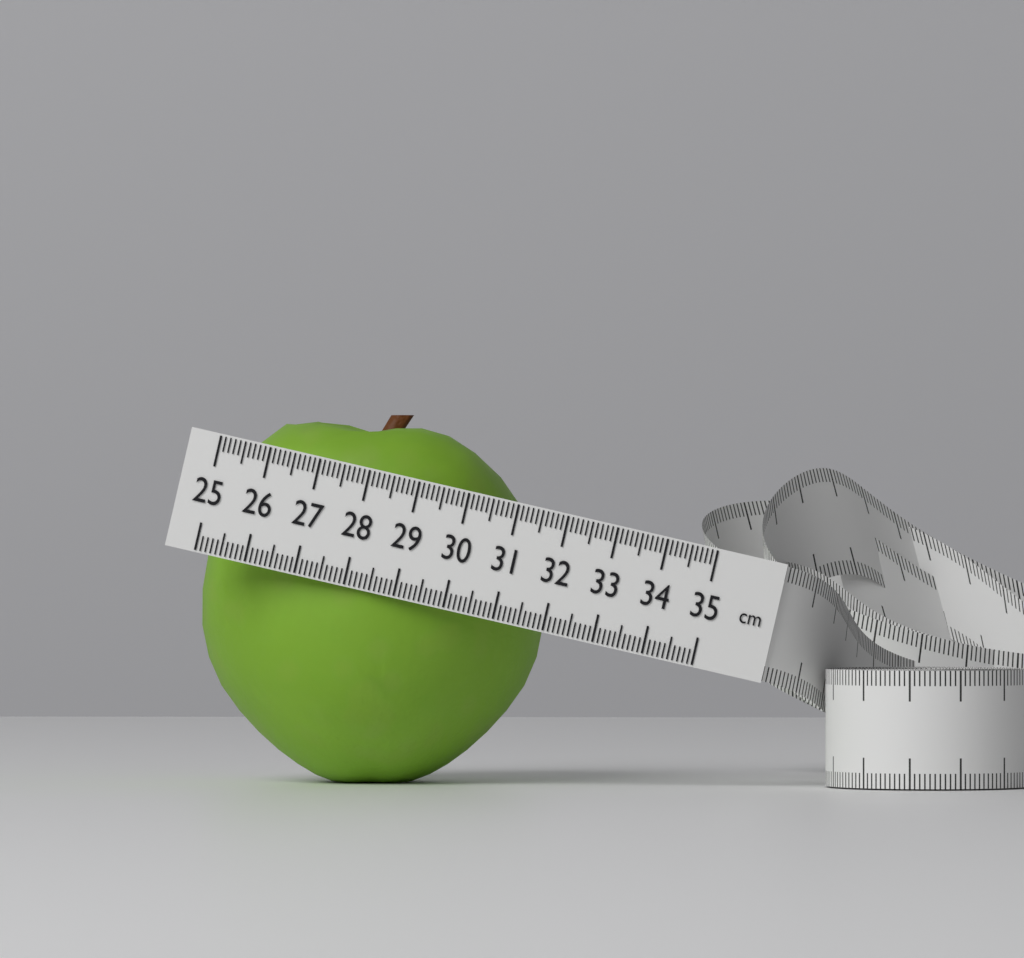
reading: 31.9 cm
